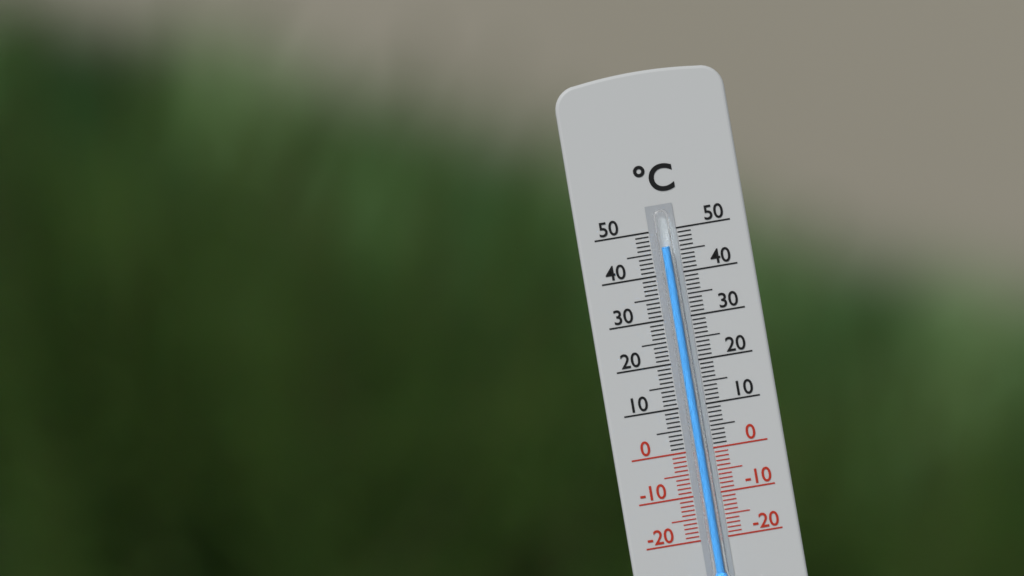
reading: 46 °C
